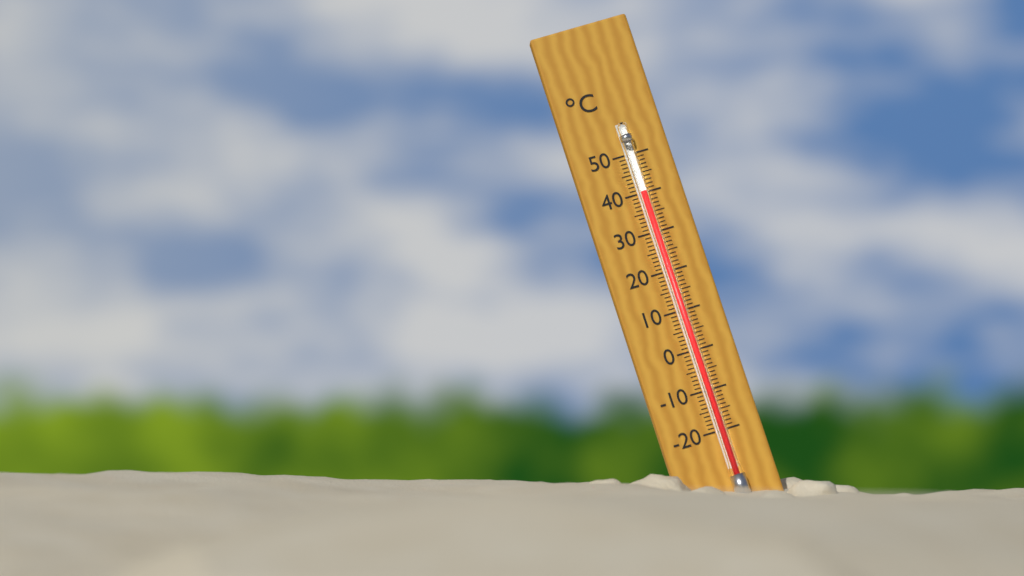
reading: 40 °C
